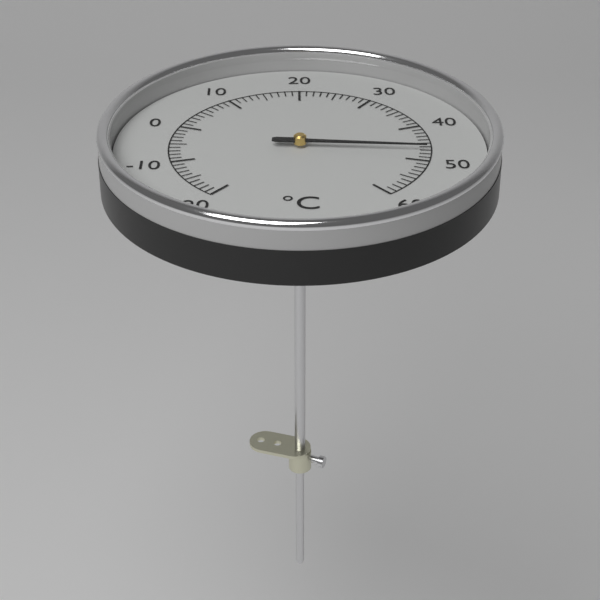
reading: 47 °C
